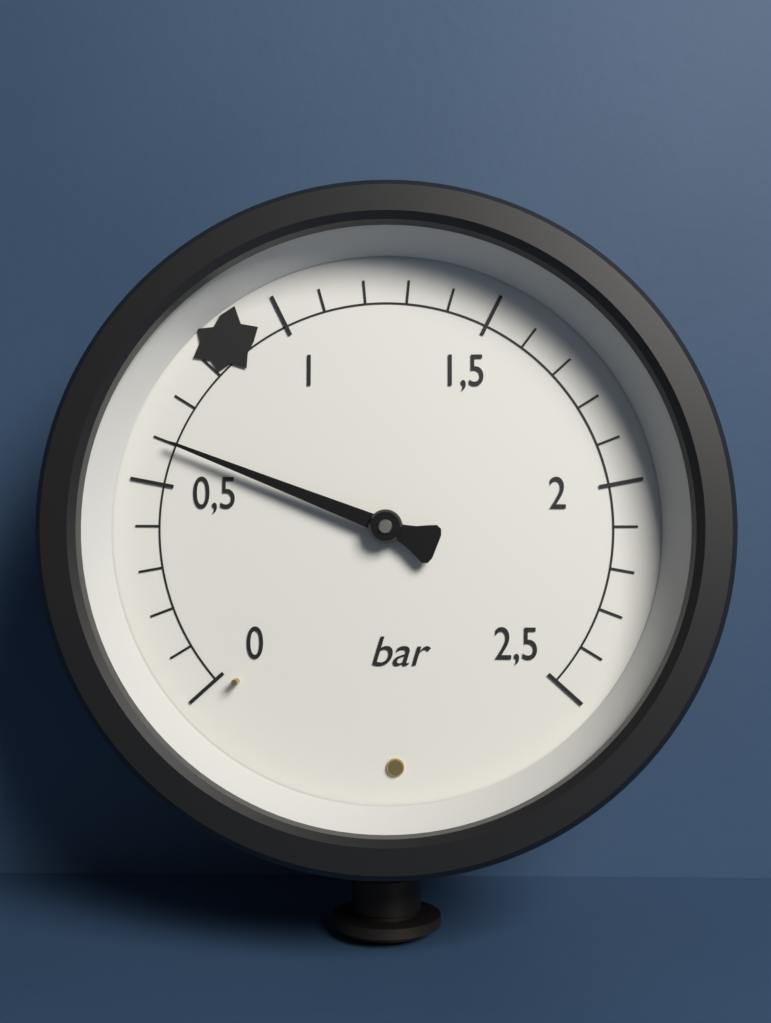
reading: 0.6 bar
